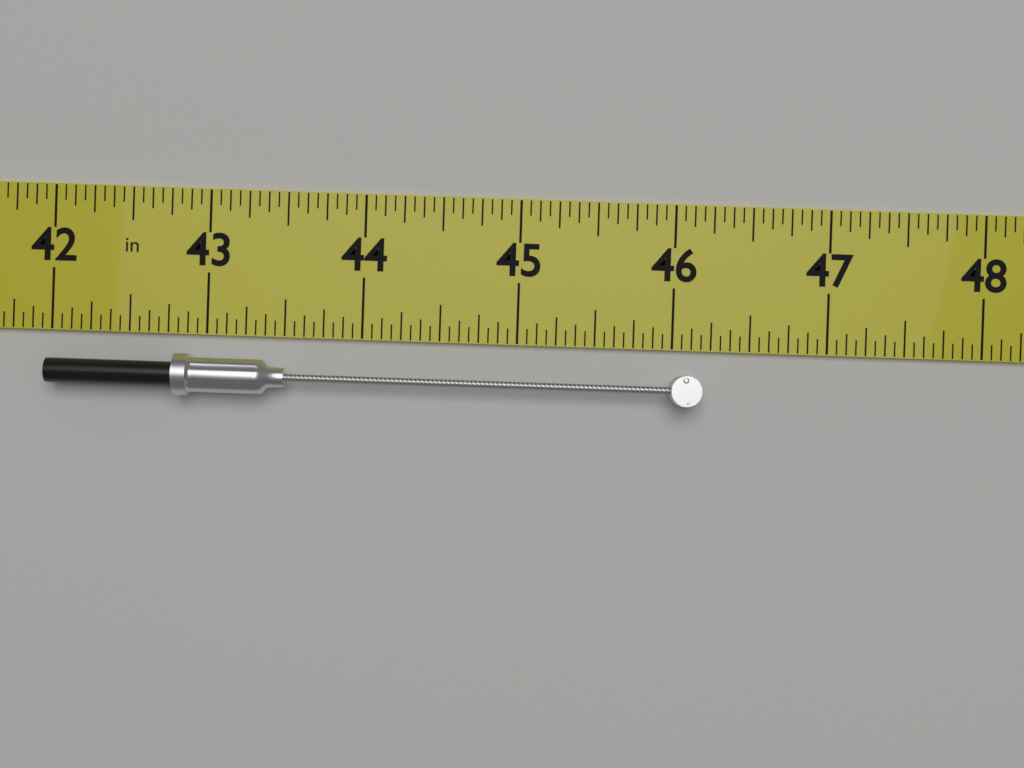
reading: 46.1875 in
